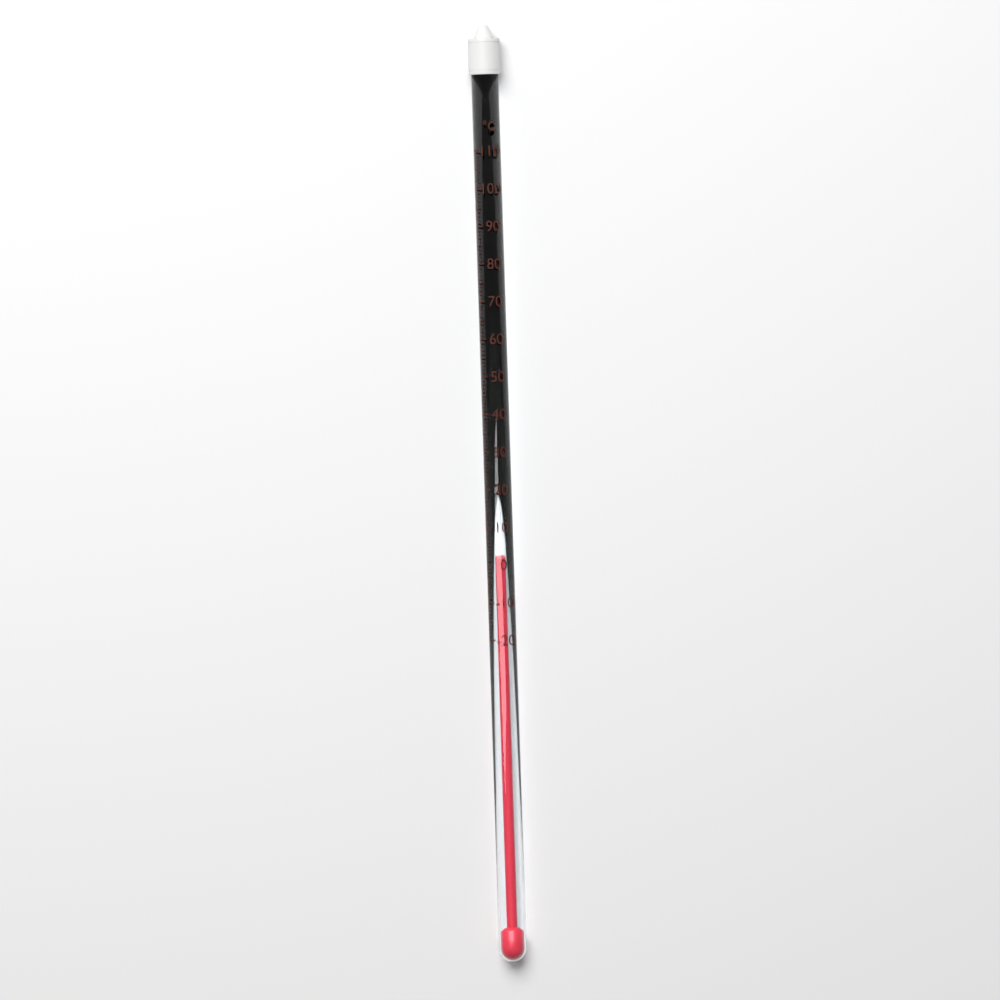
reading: 1 °C
